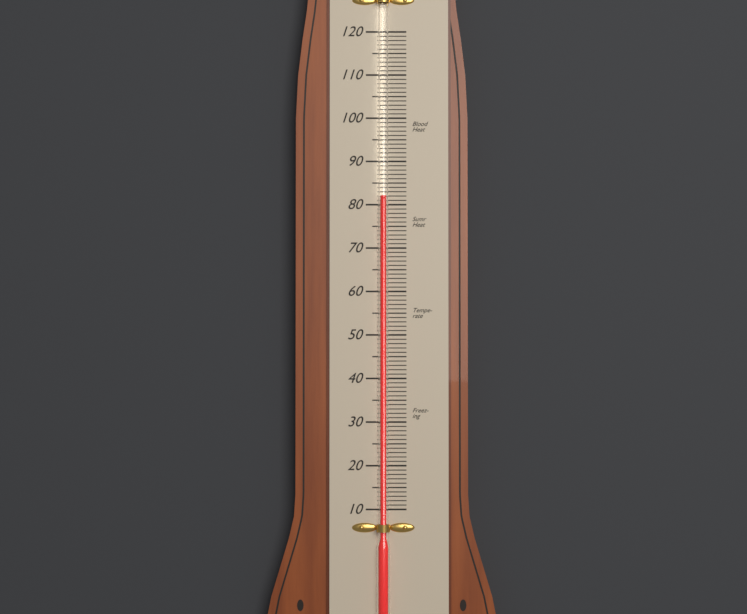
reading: 82 (no unit)
